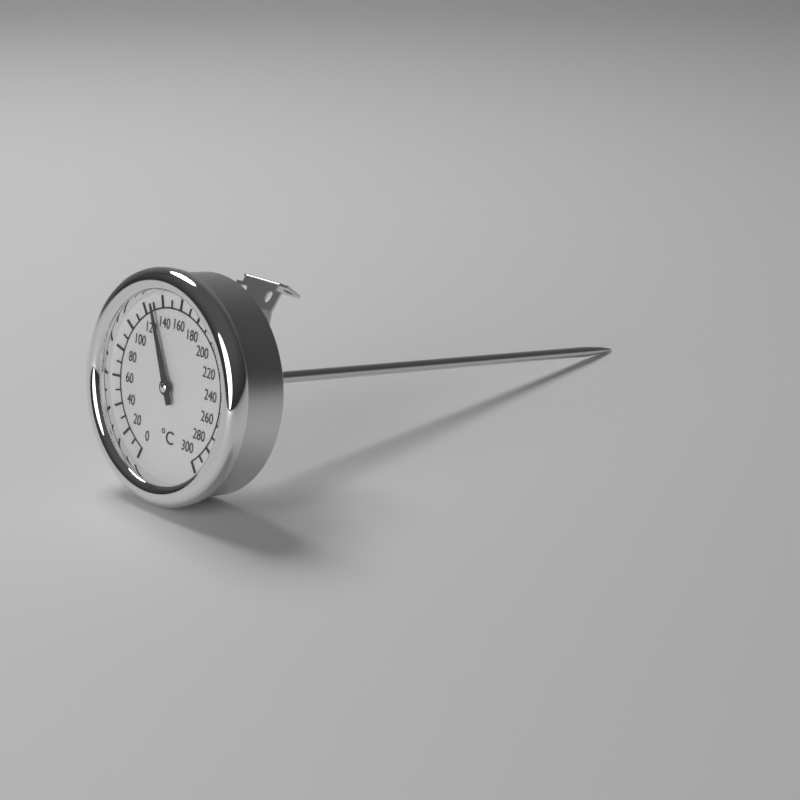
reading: 130 °C
